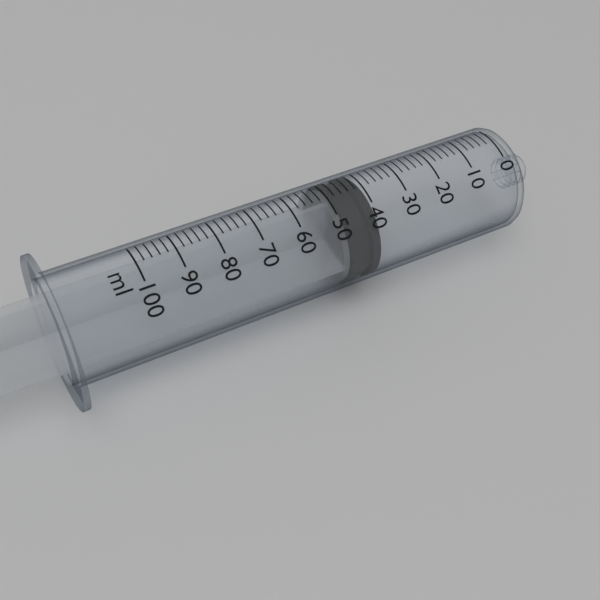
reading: 40 ml
